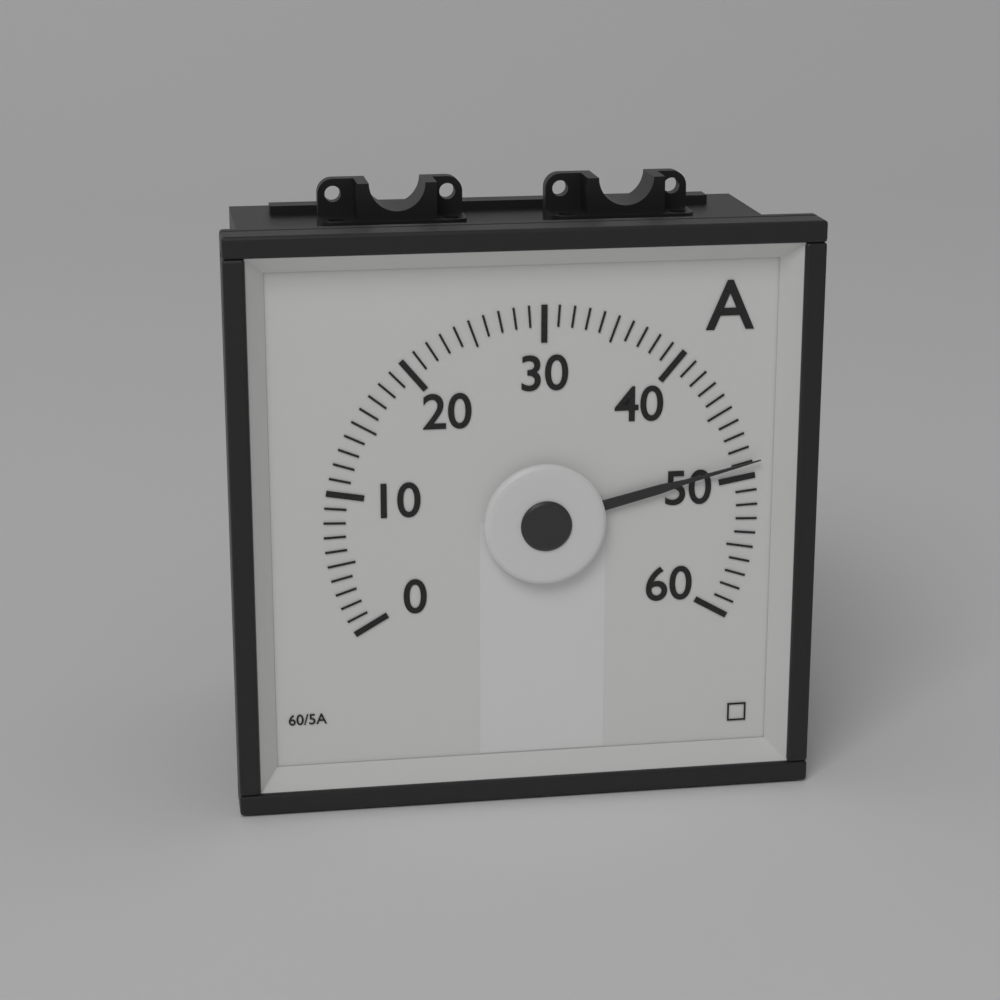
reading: 49 A
